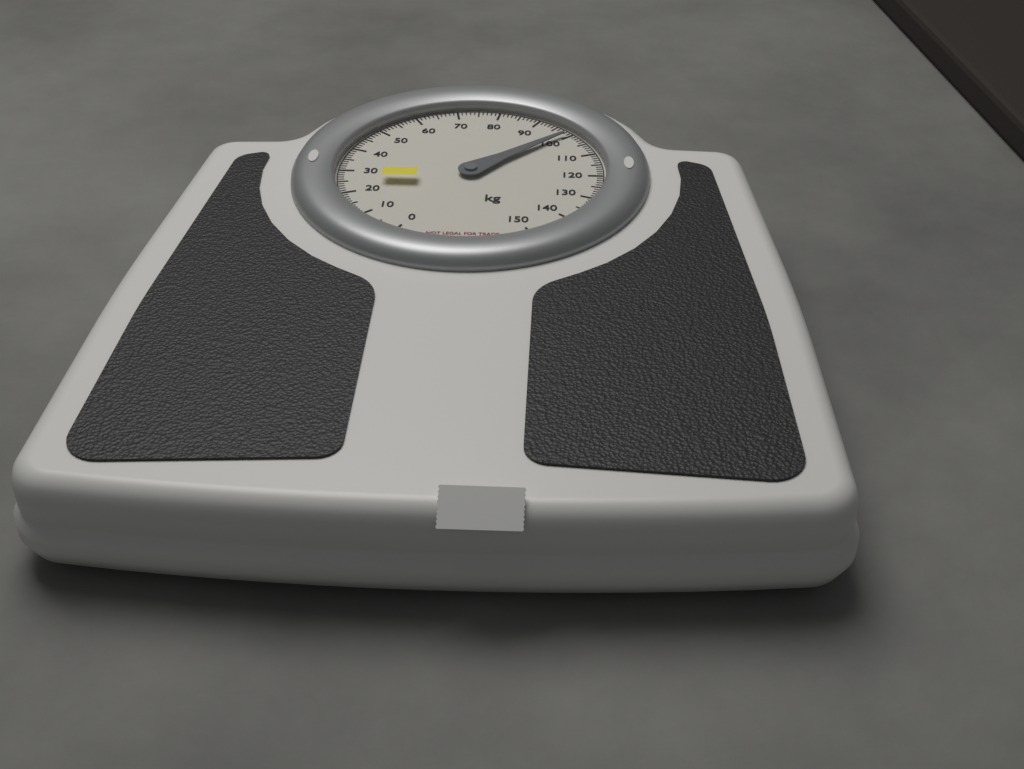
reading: 99 kg
